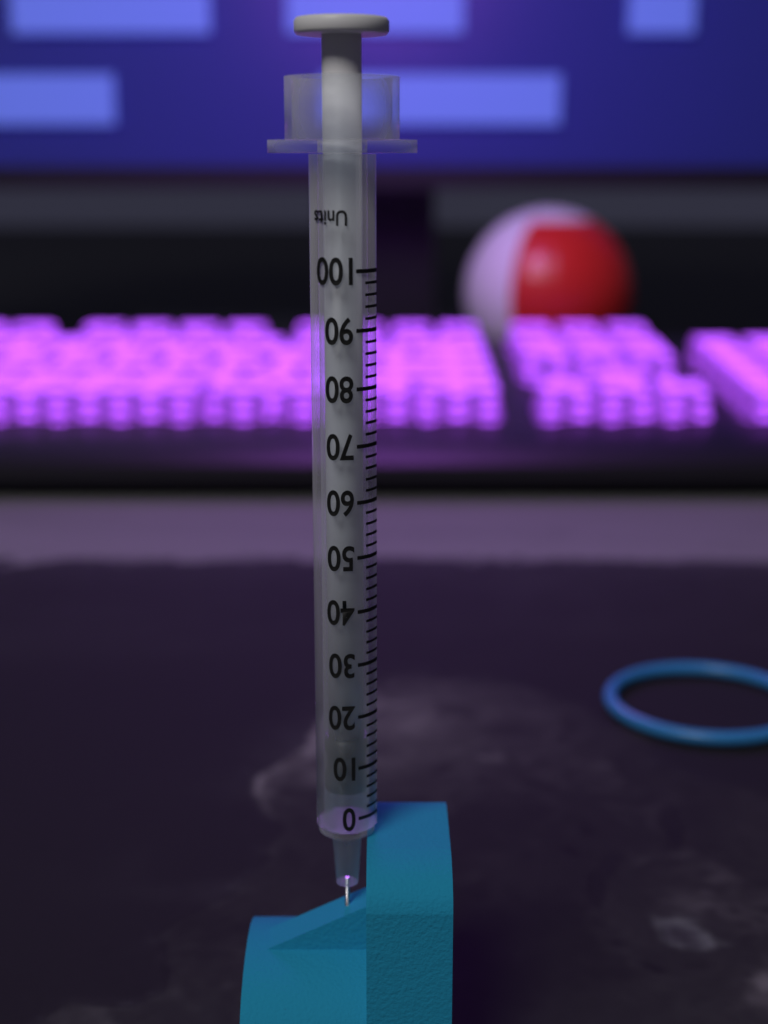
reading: 4 Units
